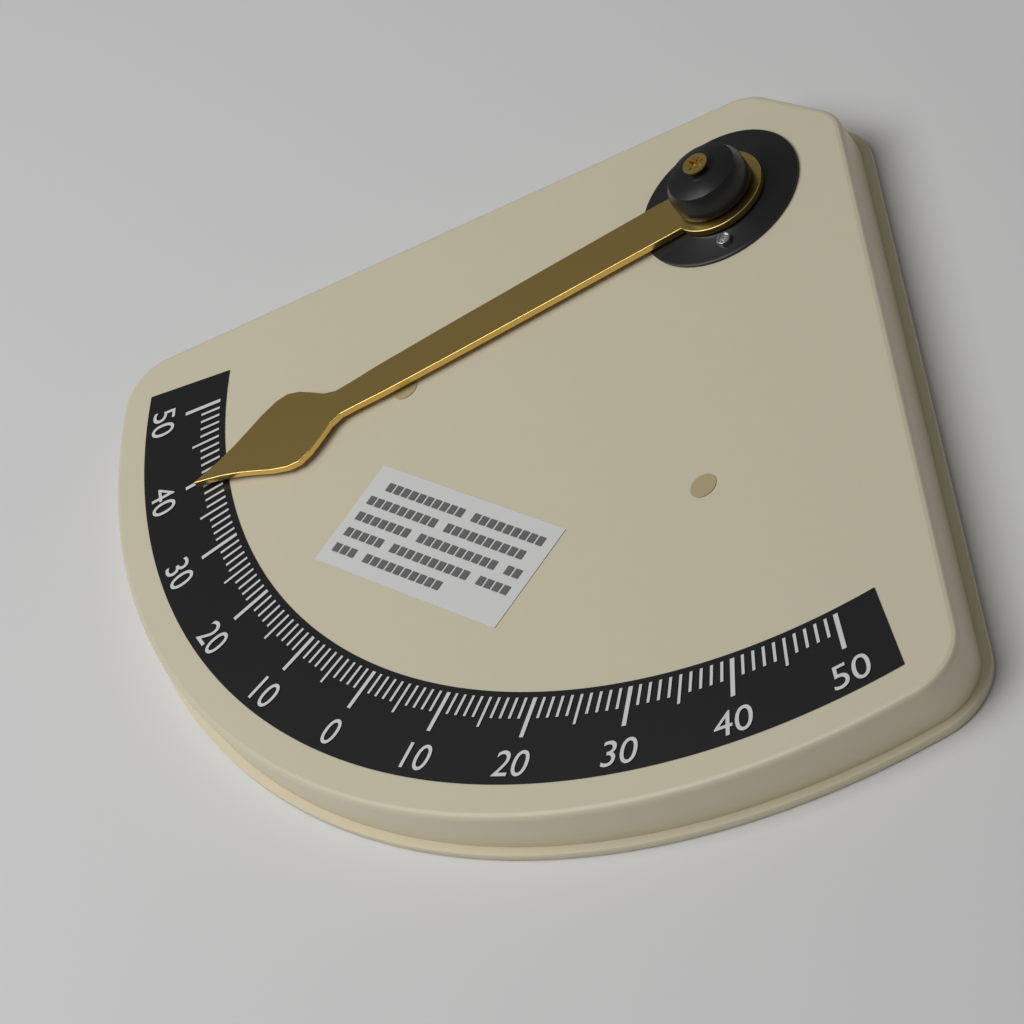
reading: -39 °
